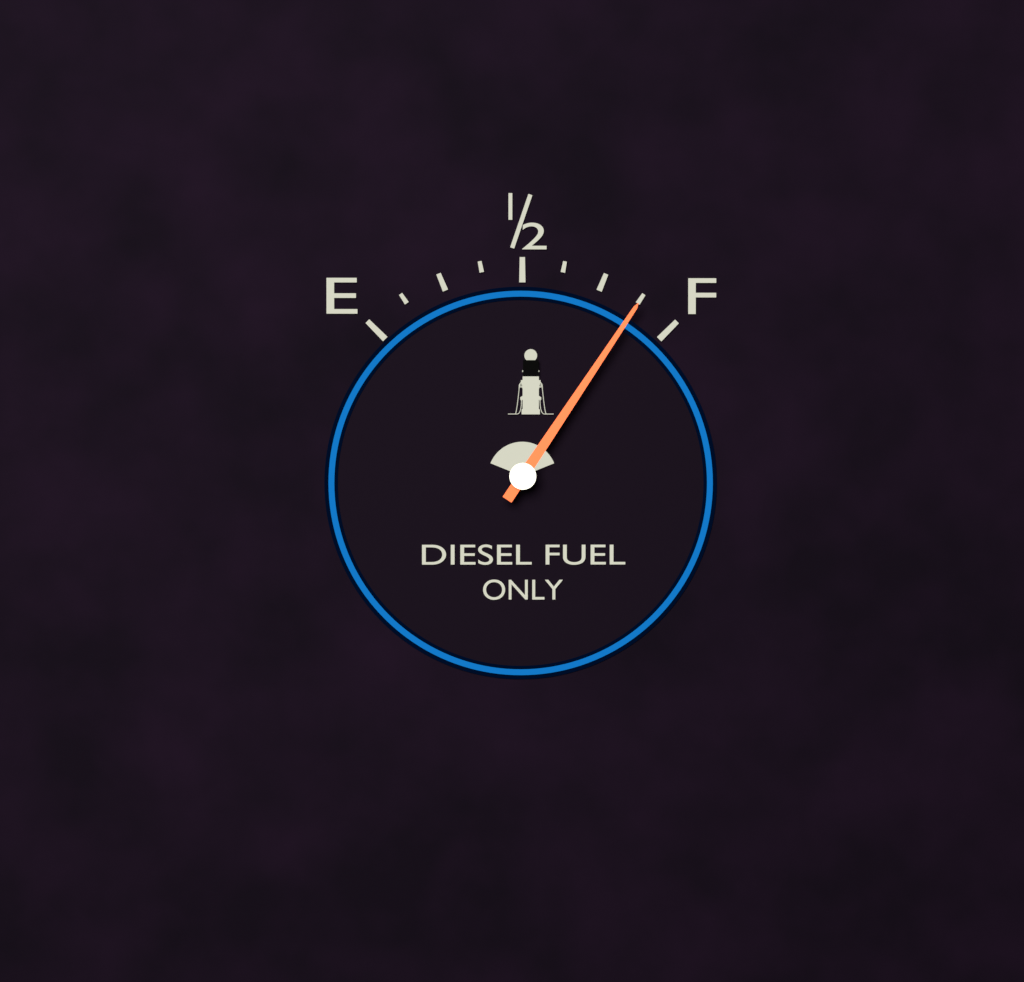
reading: 0.875 (no unit)
